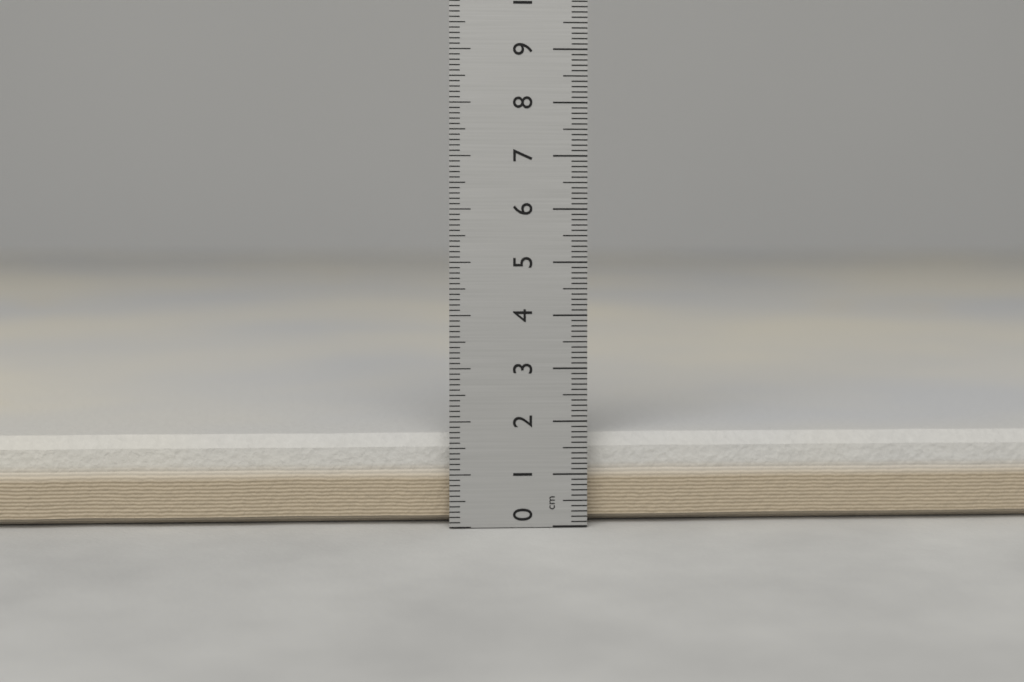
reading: 1.7 cm
